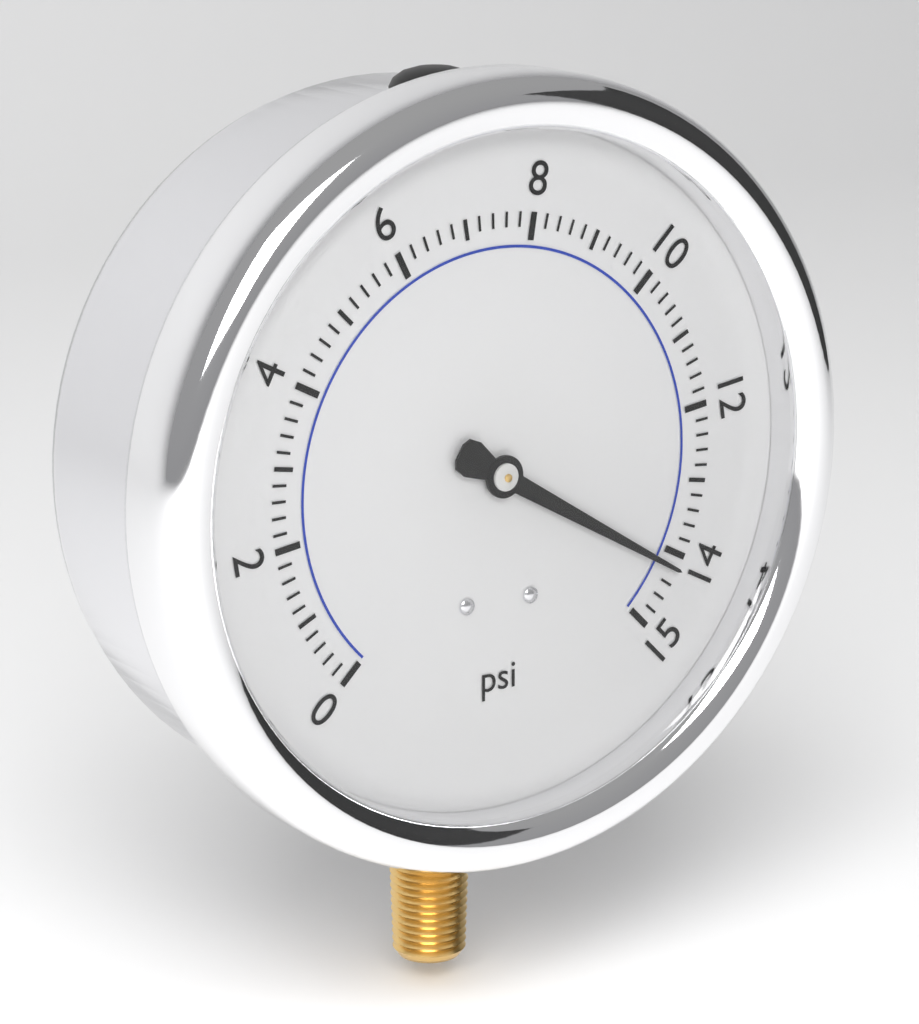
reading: 14.2 psi
